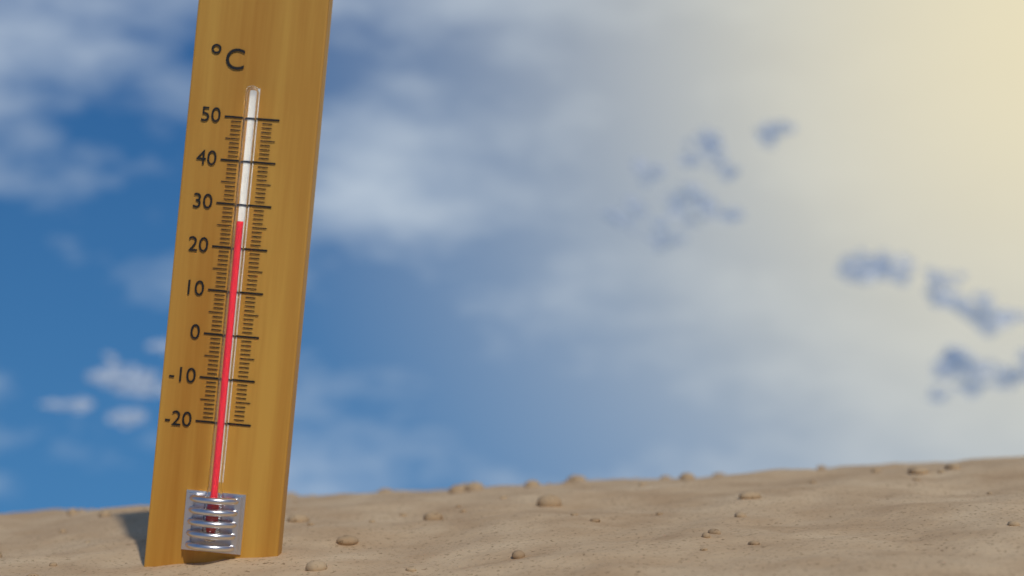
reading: 26 °C
